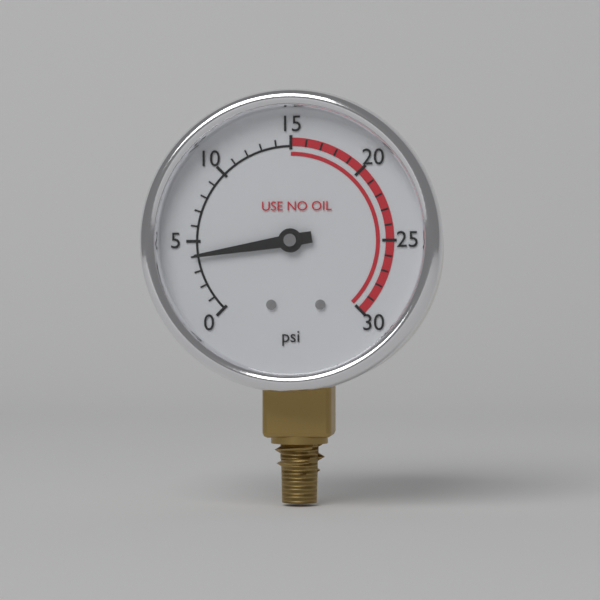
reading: 4 psi
